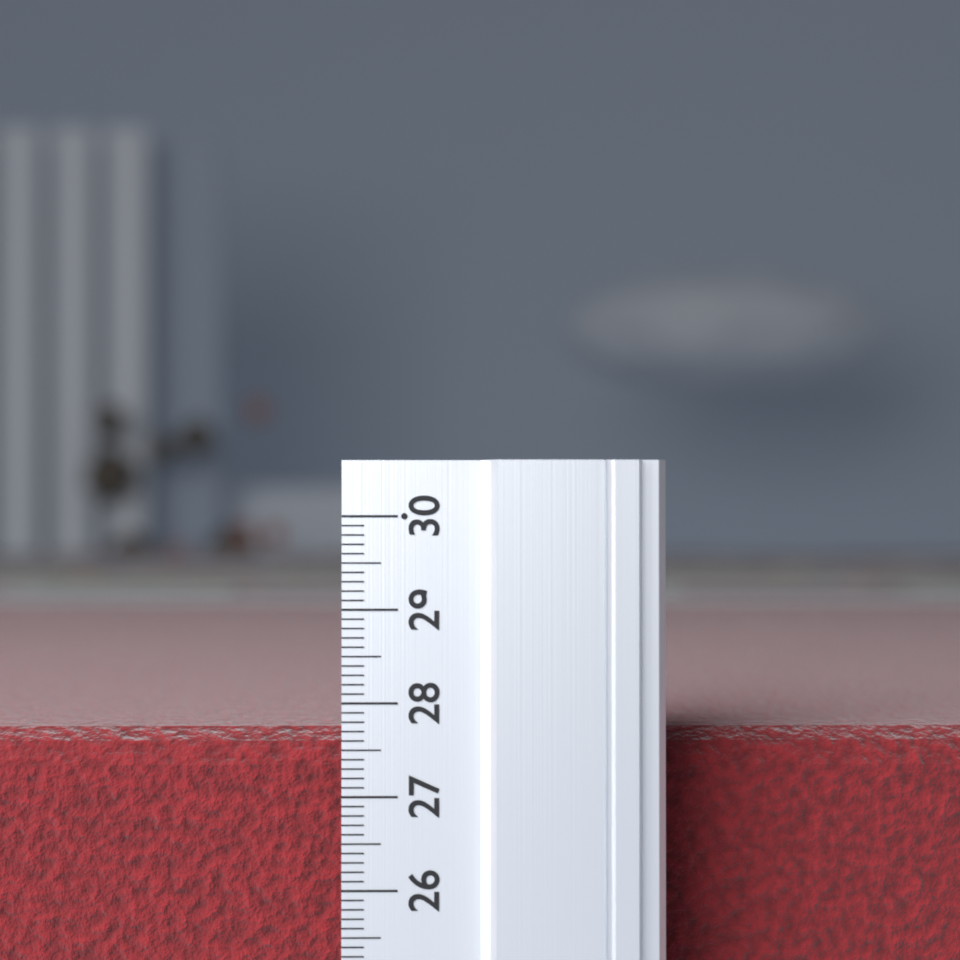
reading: 27.6 (no unit)
